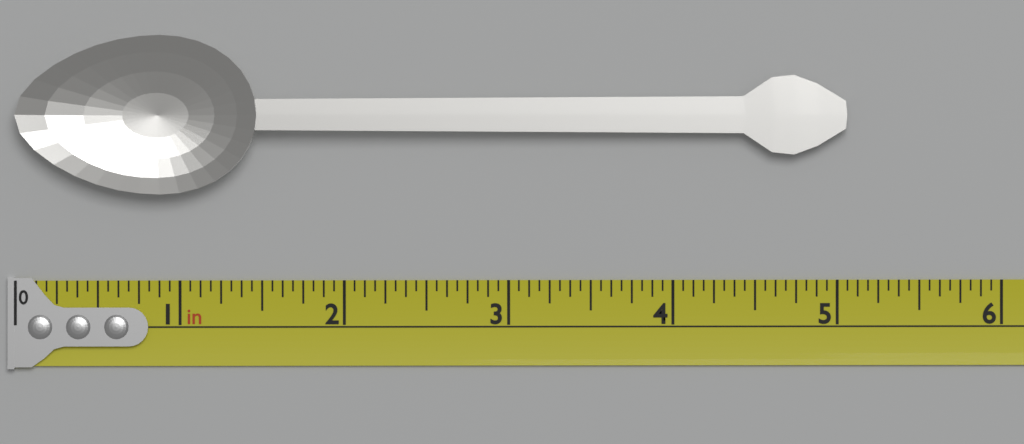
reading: 5.0625 in
